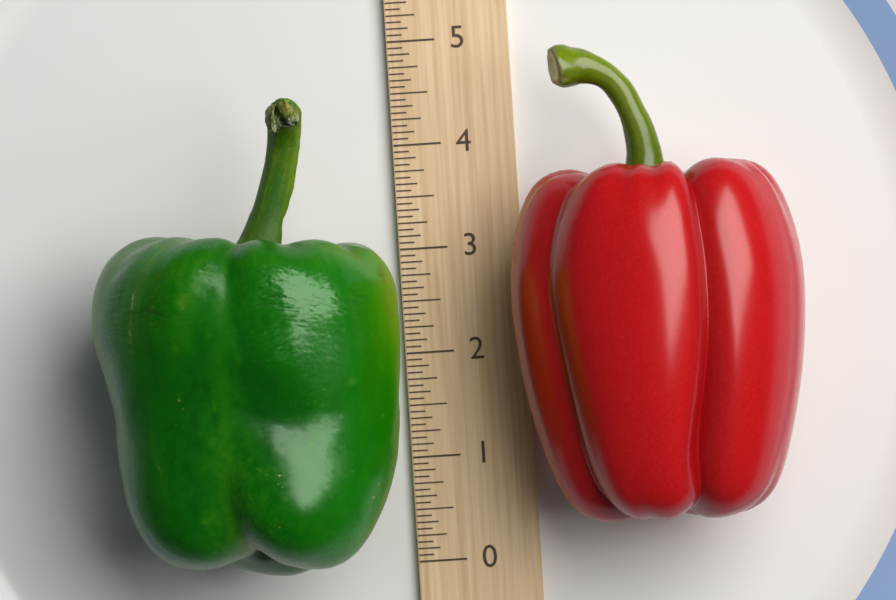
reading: 4.3750 (no unit)
